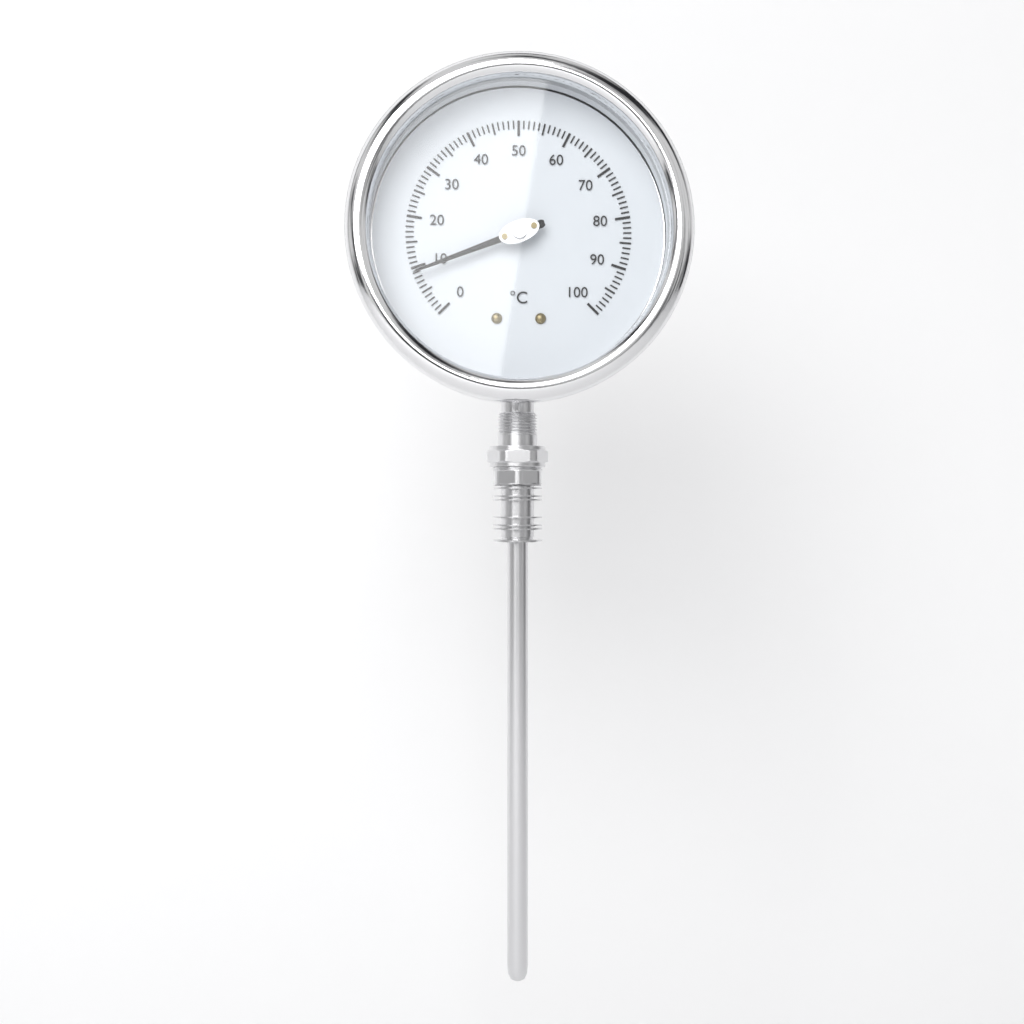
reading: 9 °C
